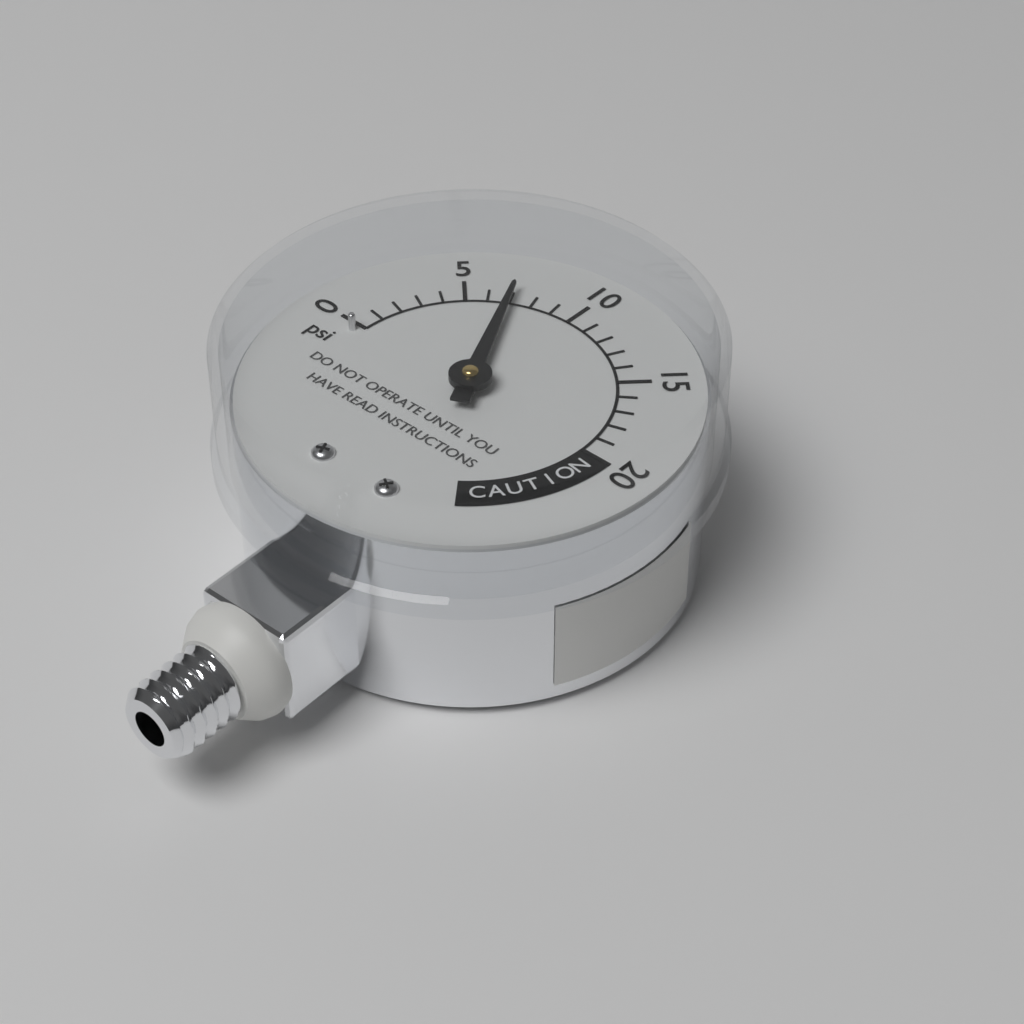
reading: 7 psi
